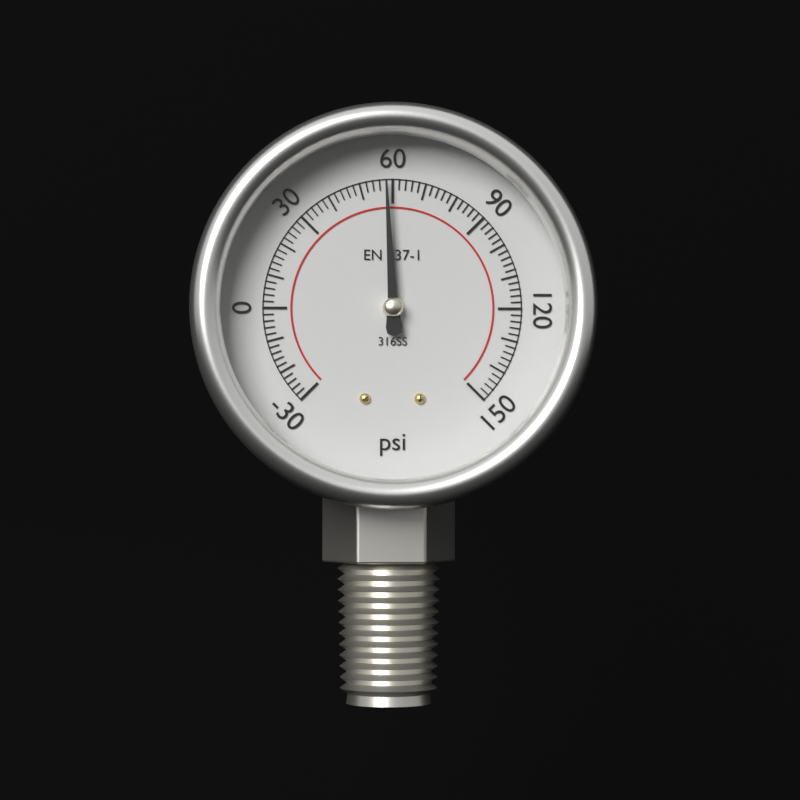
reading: 58 psi
